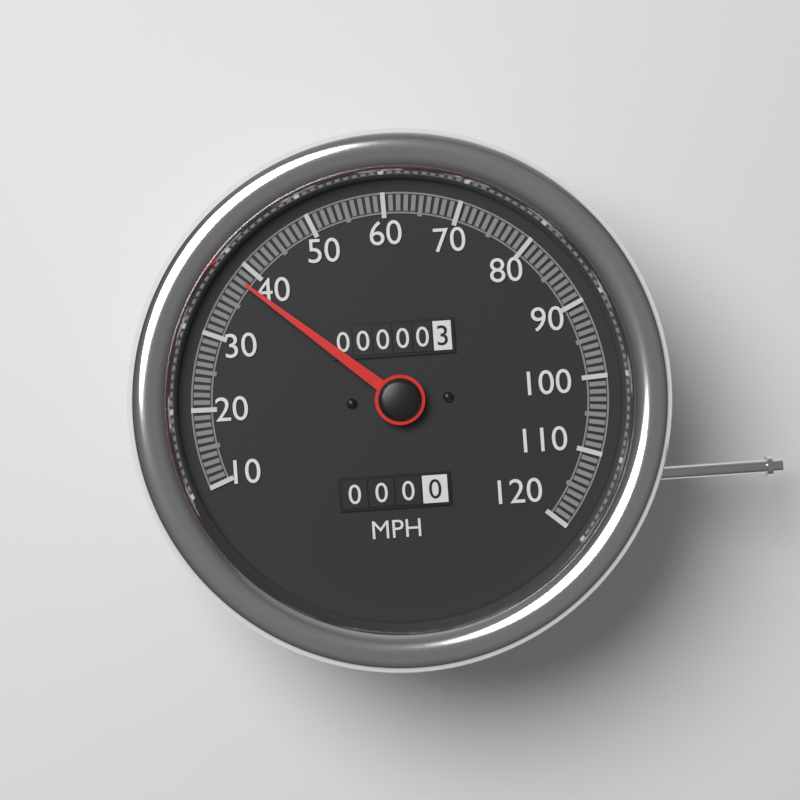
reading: 38 MPH
